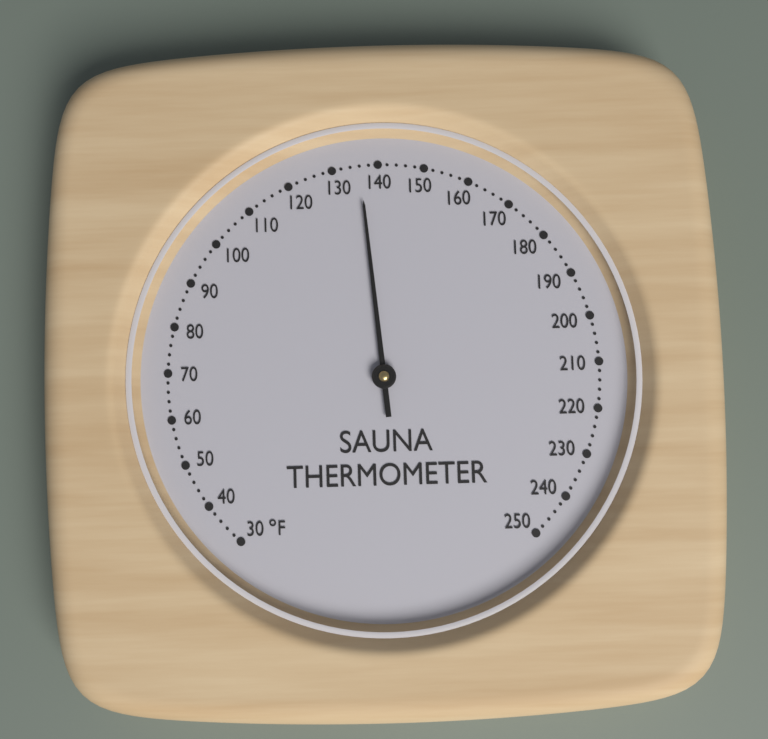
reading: 136 °F
